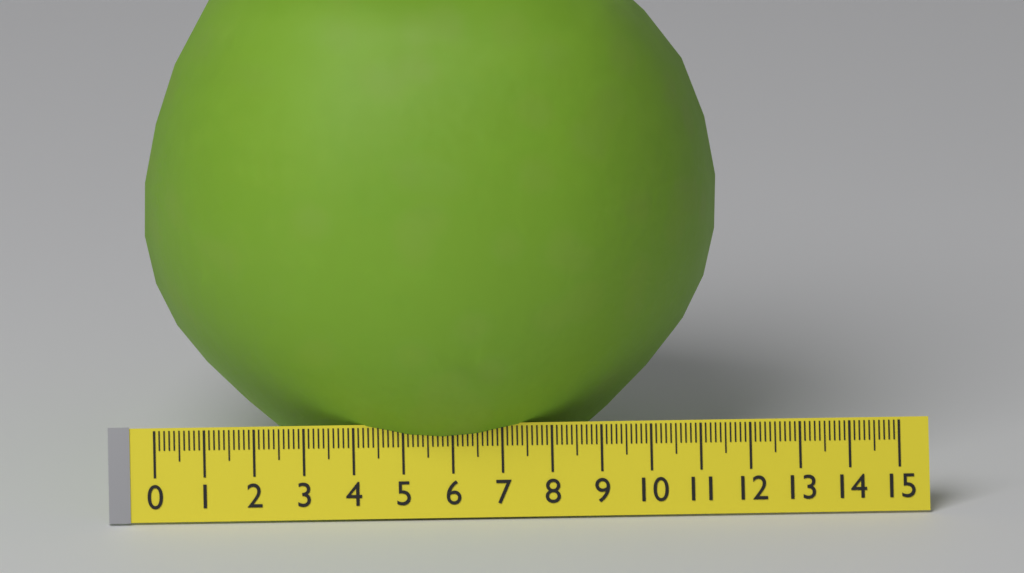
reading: 11.6 (no unit)
